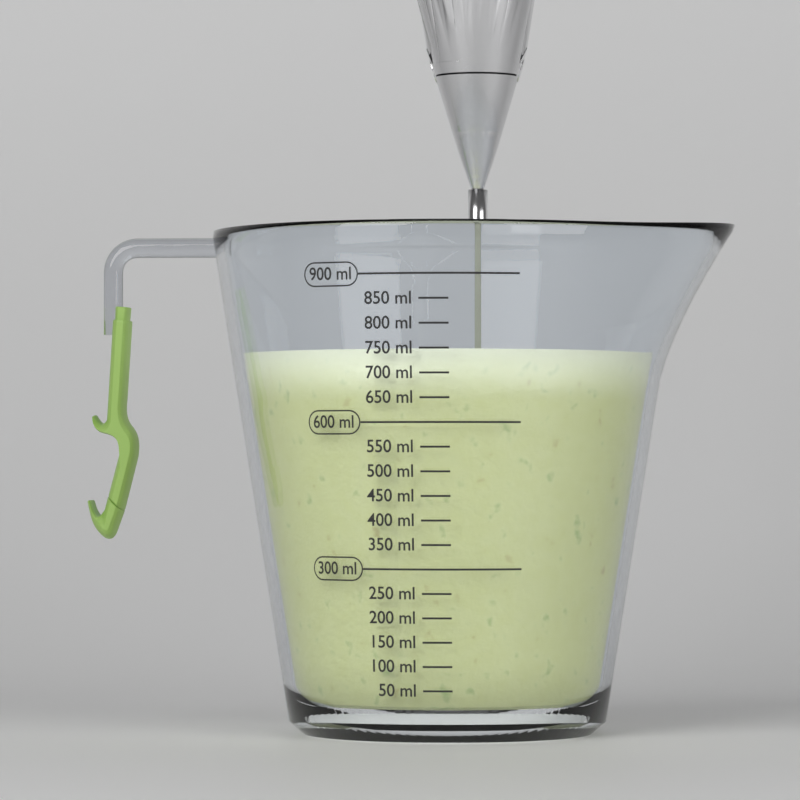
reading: 750 ml
